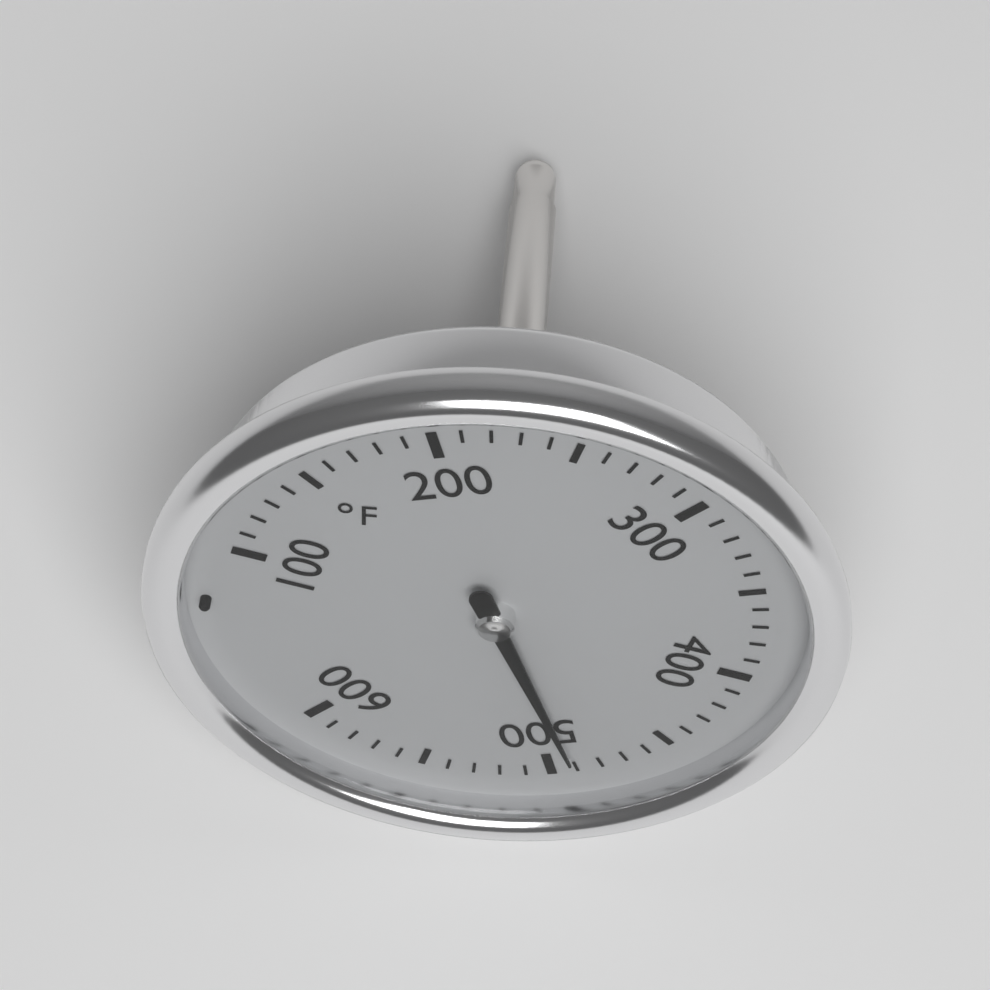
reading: 490 °F
